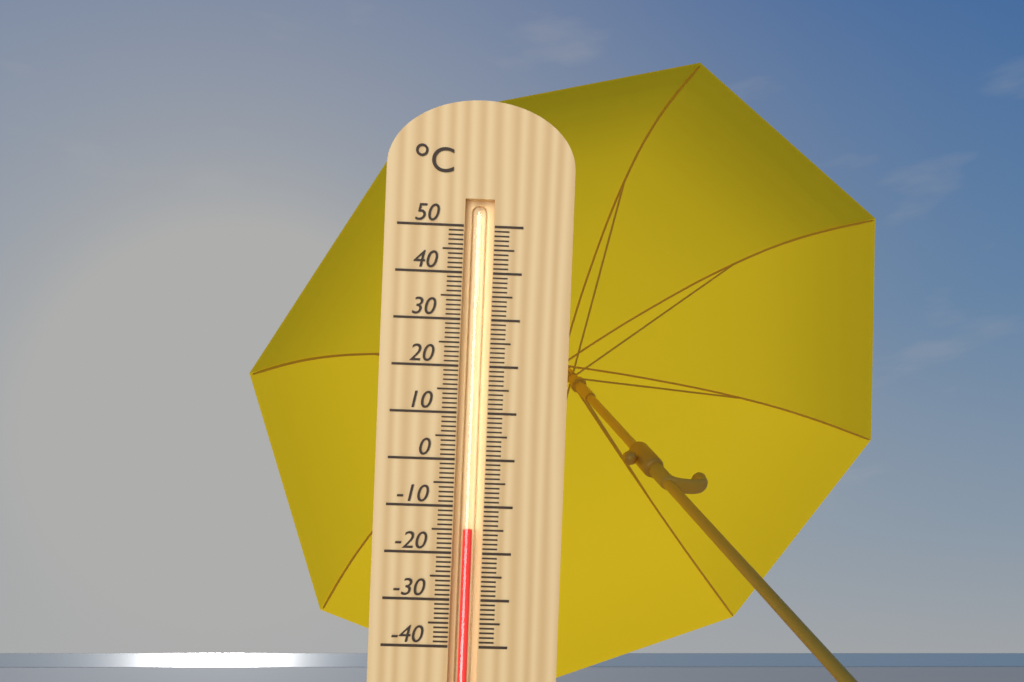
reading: -15 °C
